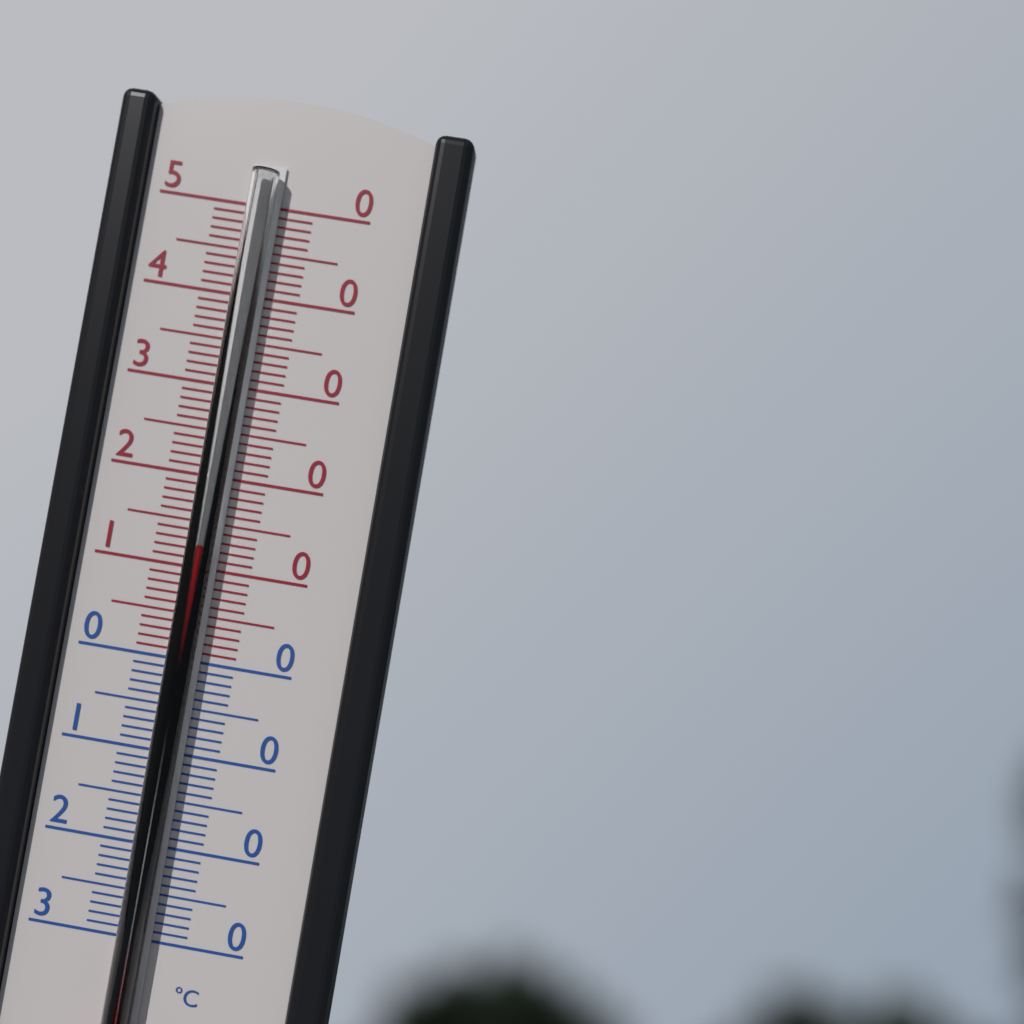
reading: 13 °C
